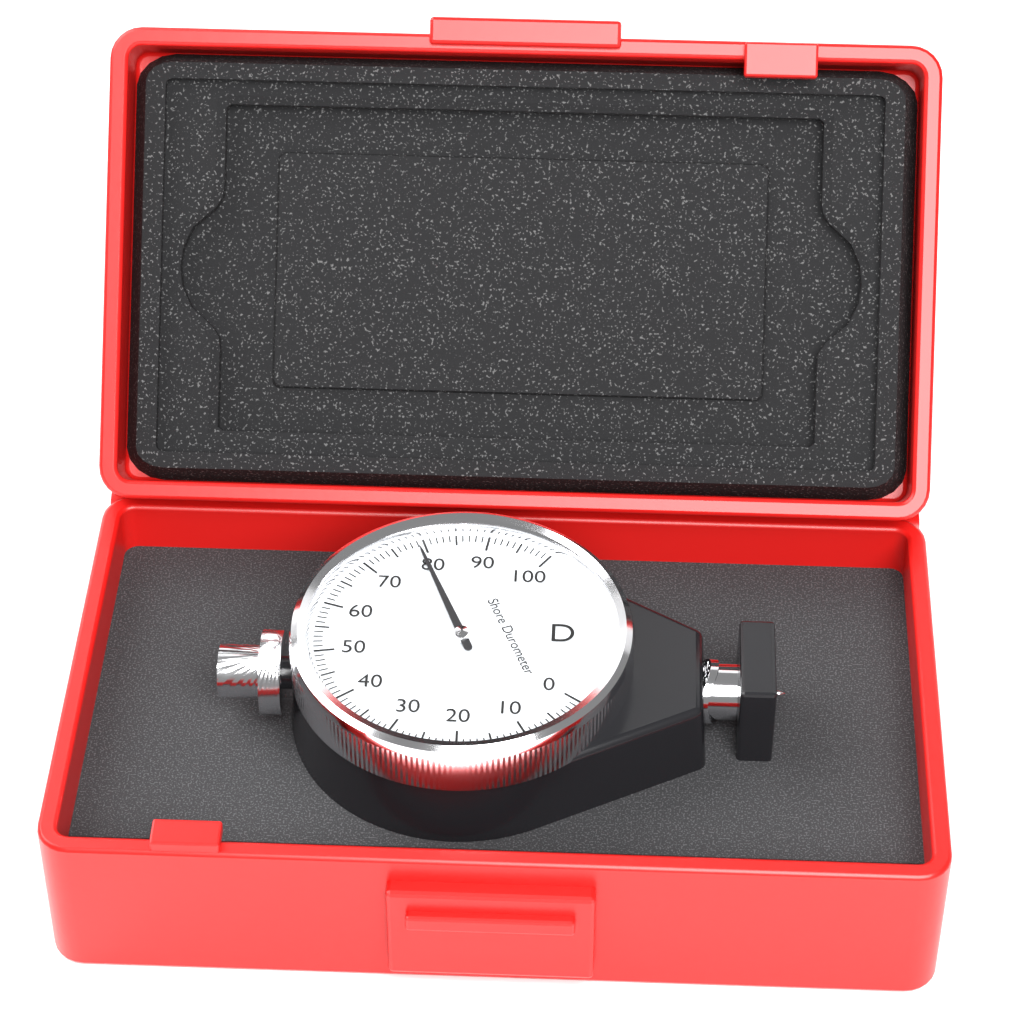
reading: 79 Shore D
